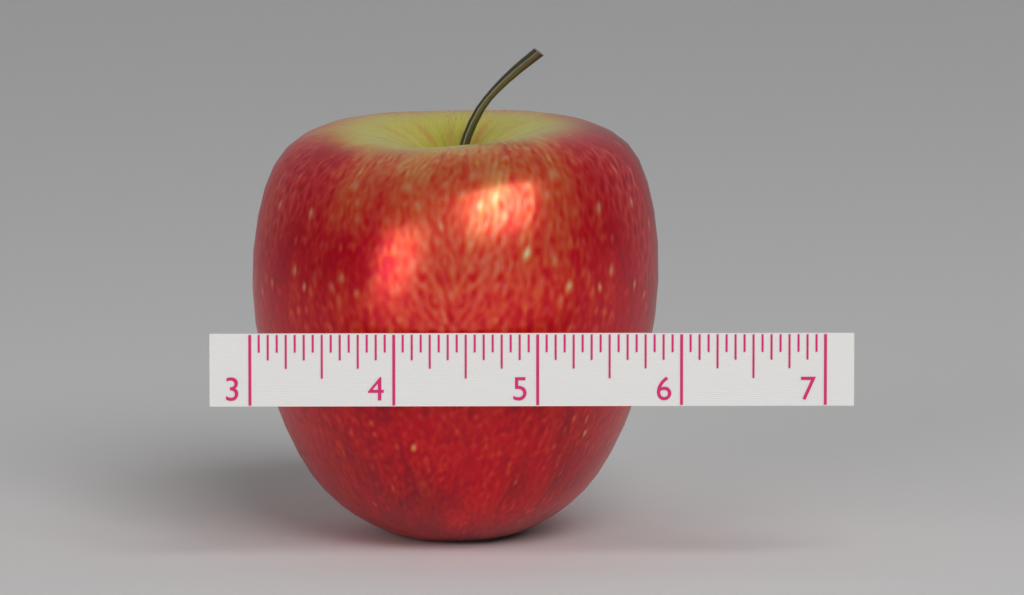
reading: 5.8750 (no unit)
